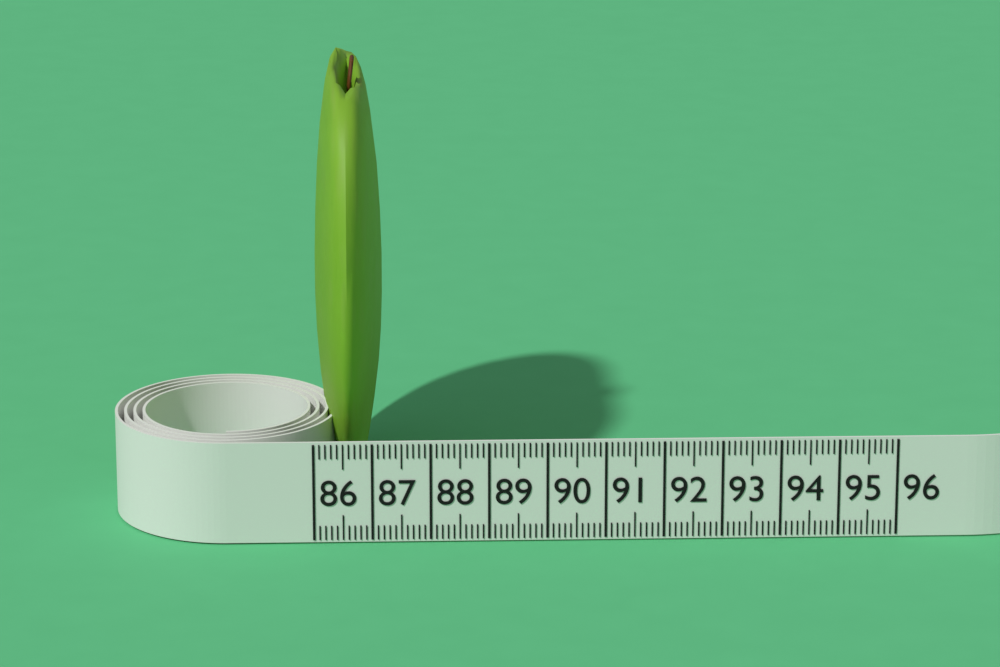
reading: 87.2 (no unit)
